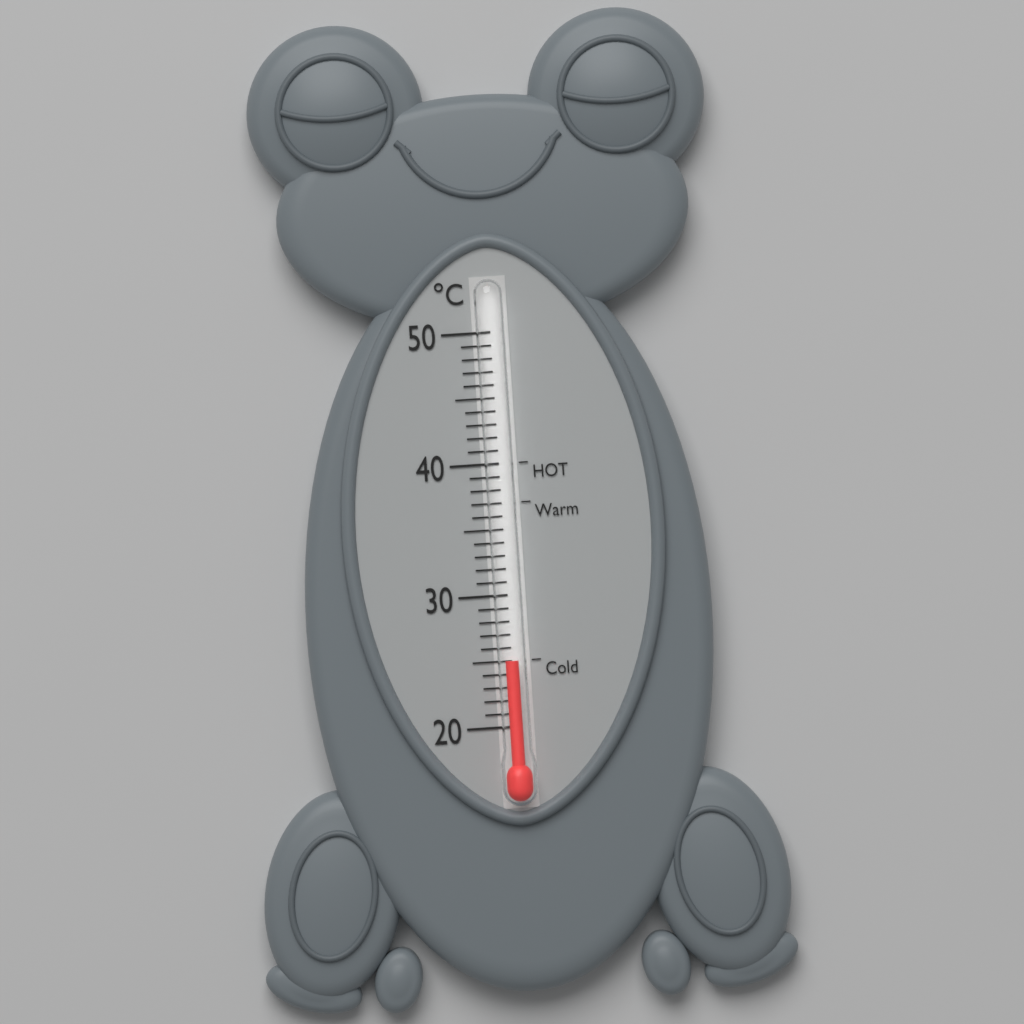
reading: 25 °C
